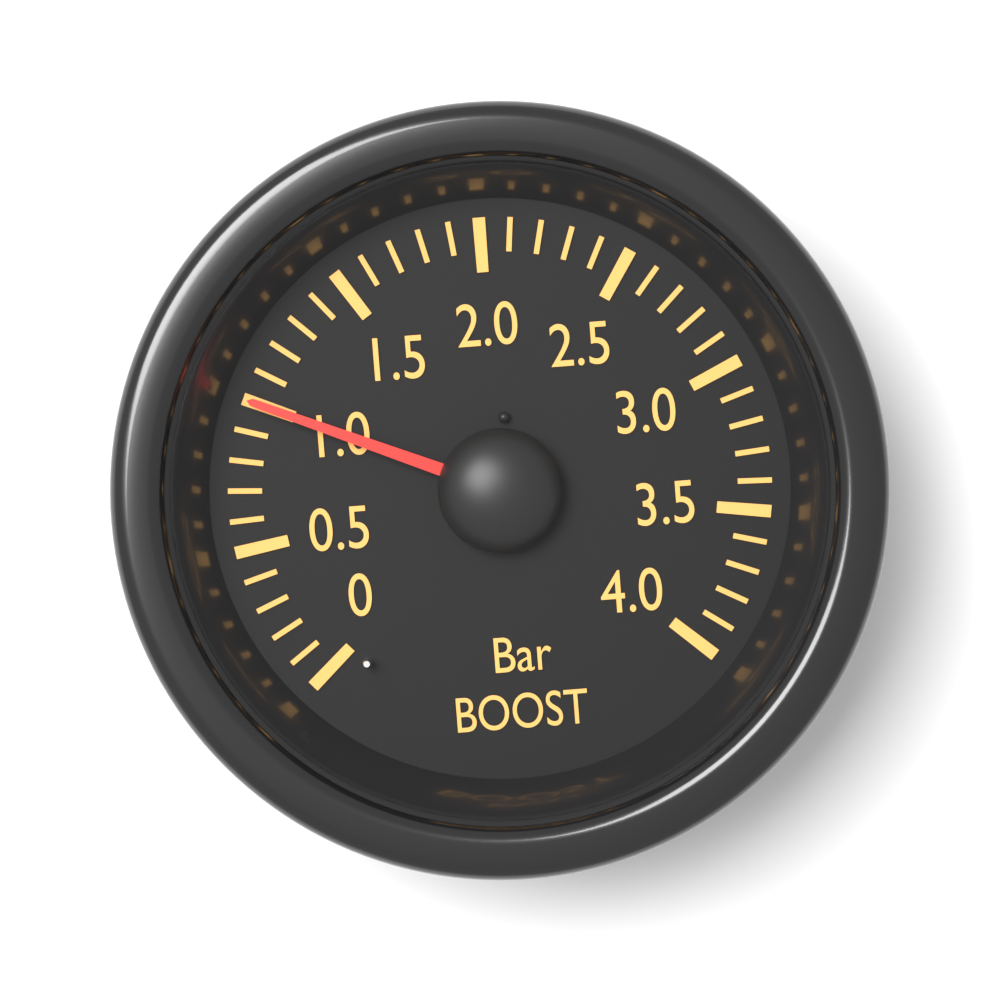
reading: 1.0 bar
